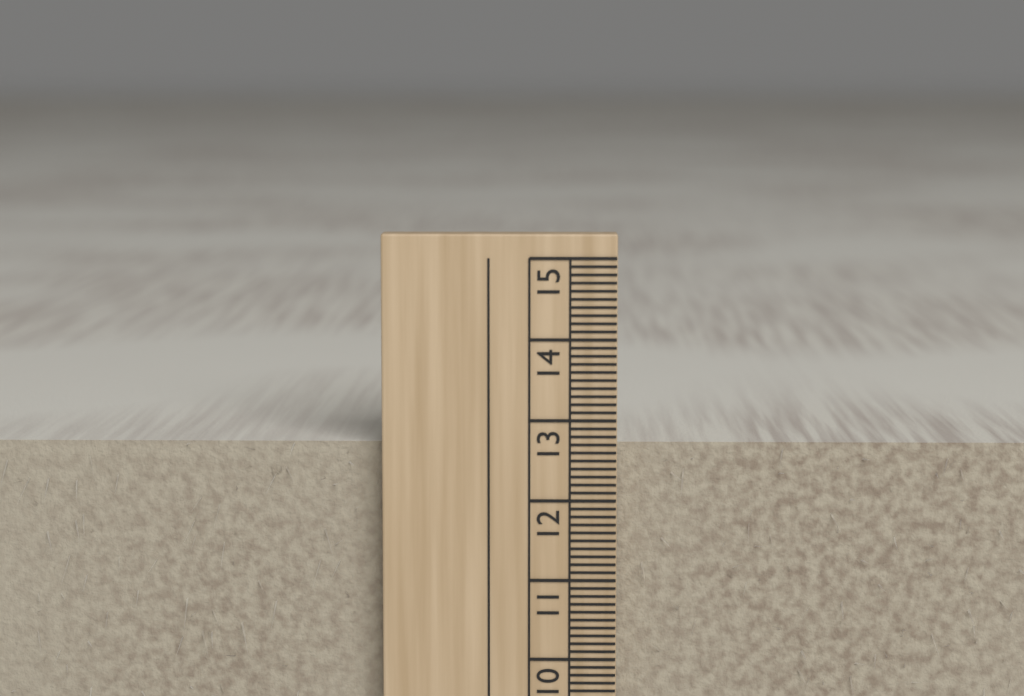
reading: 12.7 cm
